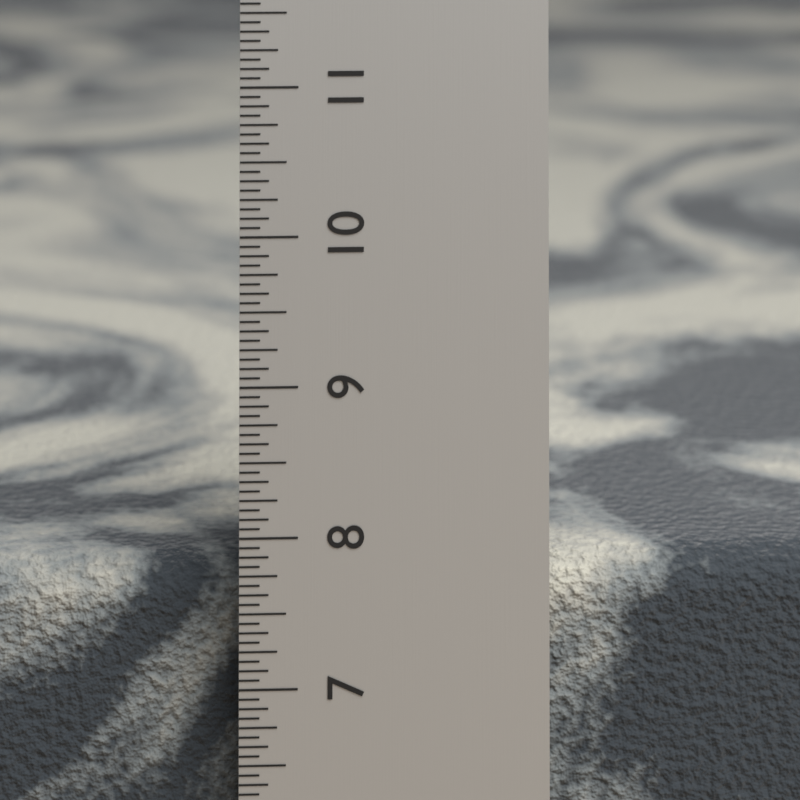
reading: 7.7500 in
